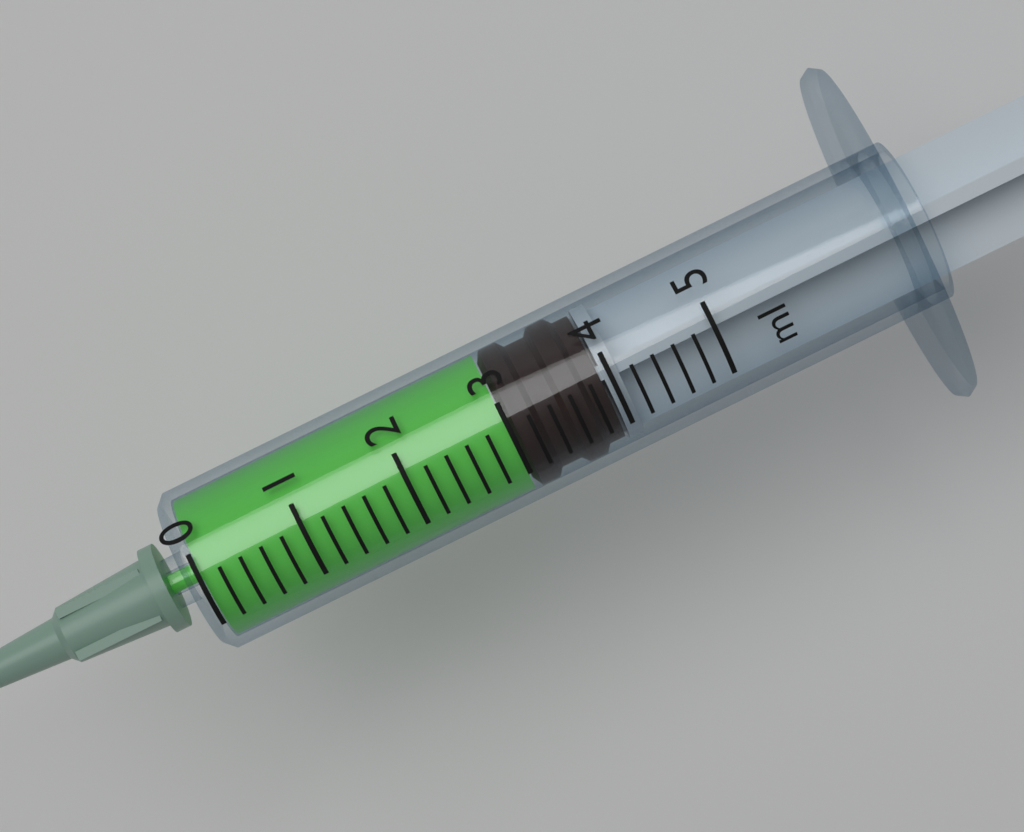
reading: 3.0 ml
